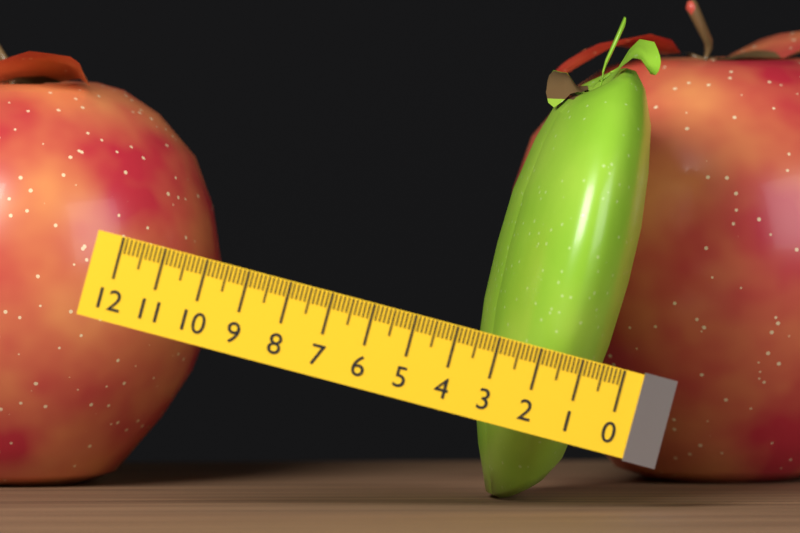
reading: 3.1 (no unit)
